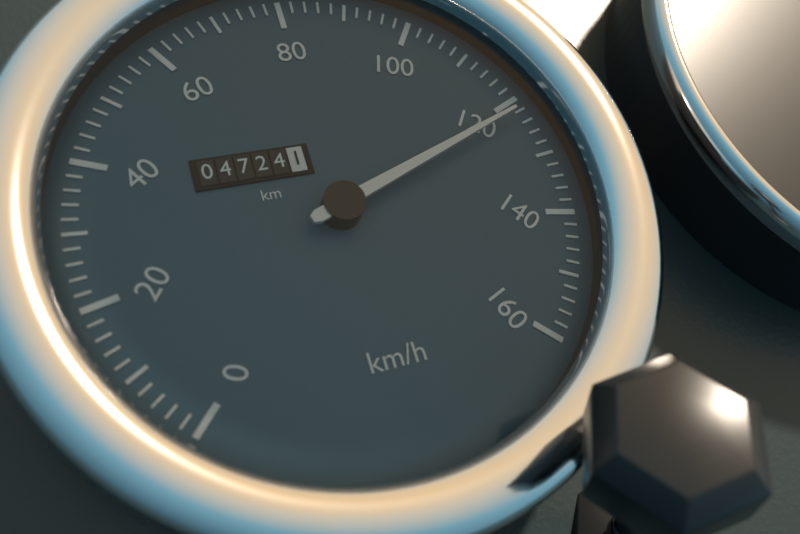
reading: 122 km/h
